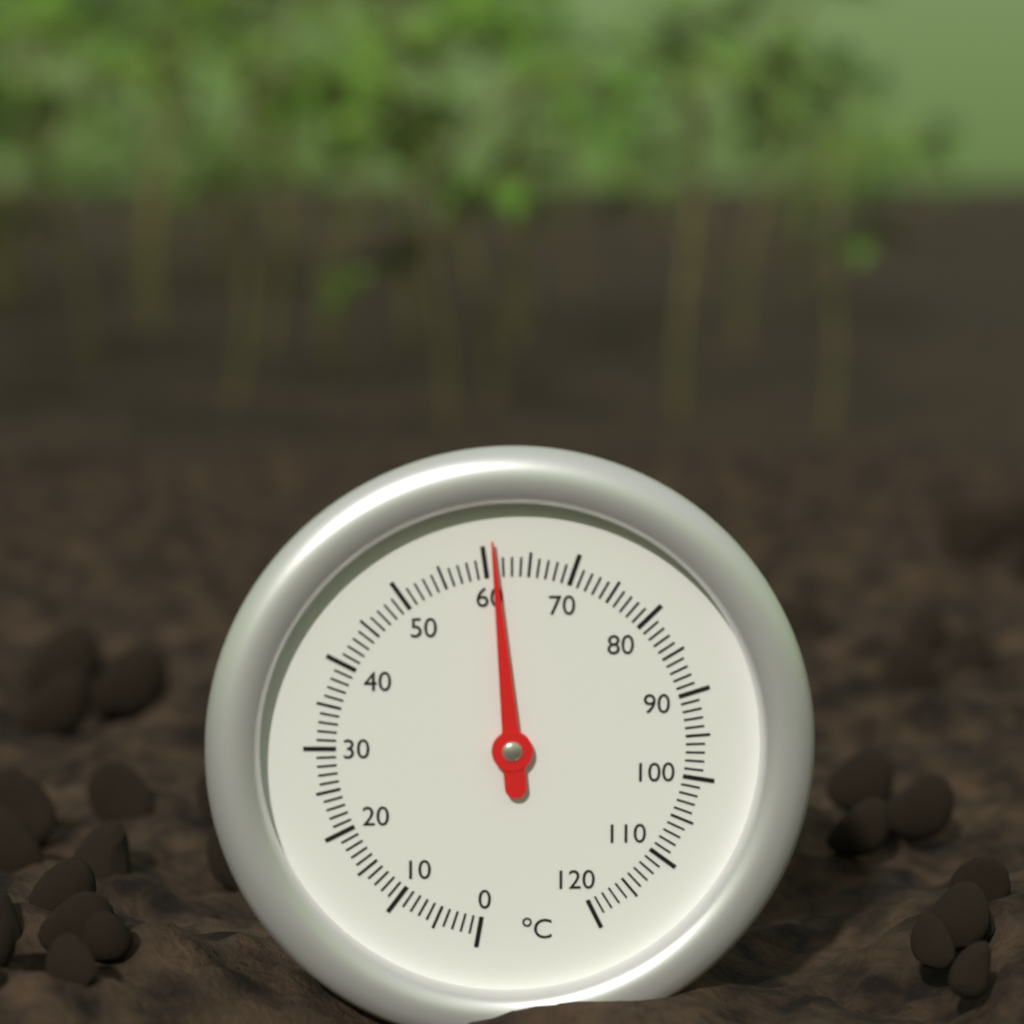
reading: 61 °C
